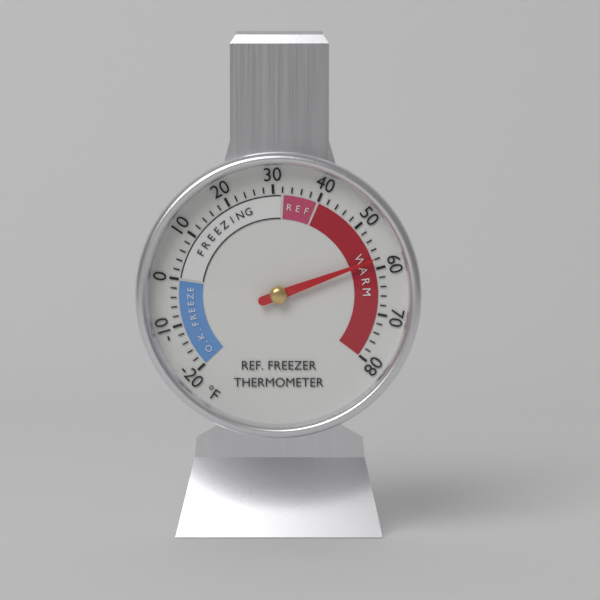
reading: 58 °F
